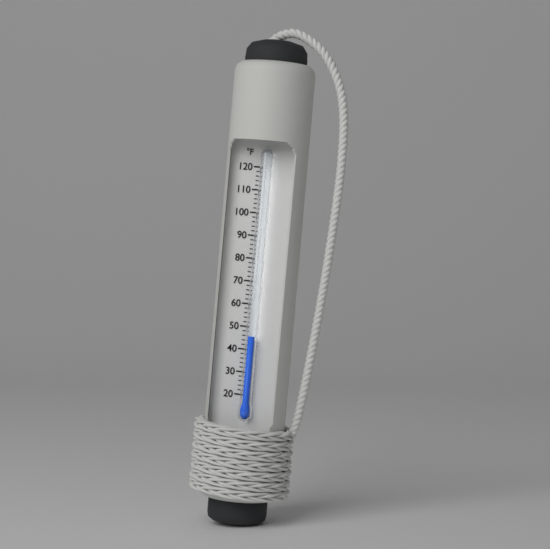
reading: 46 °F
